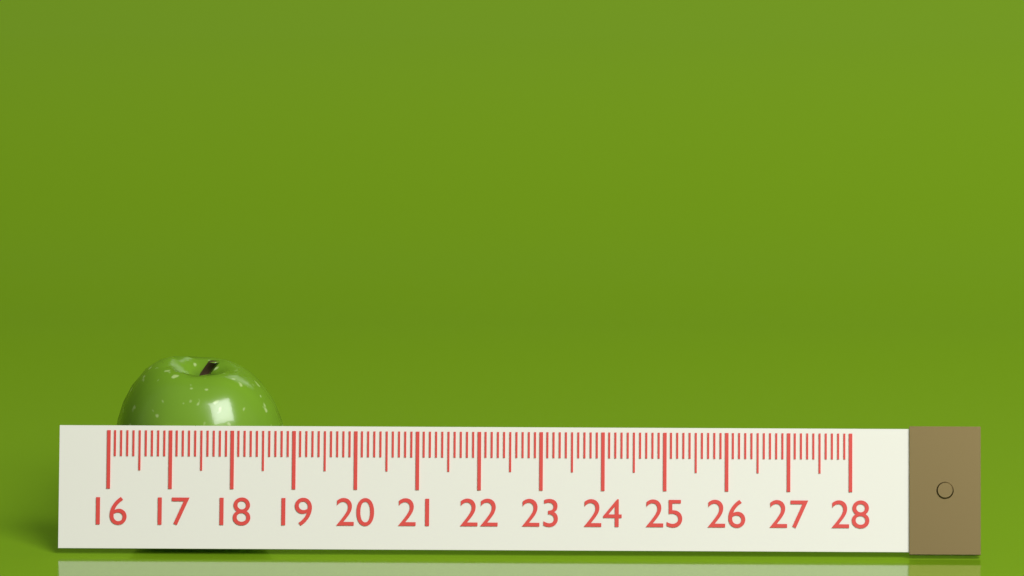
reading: 18.8 (no unit)
